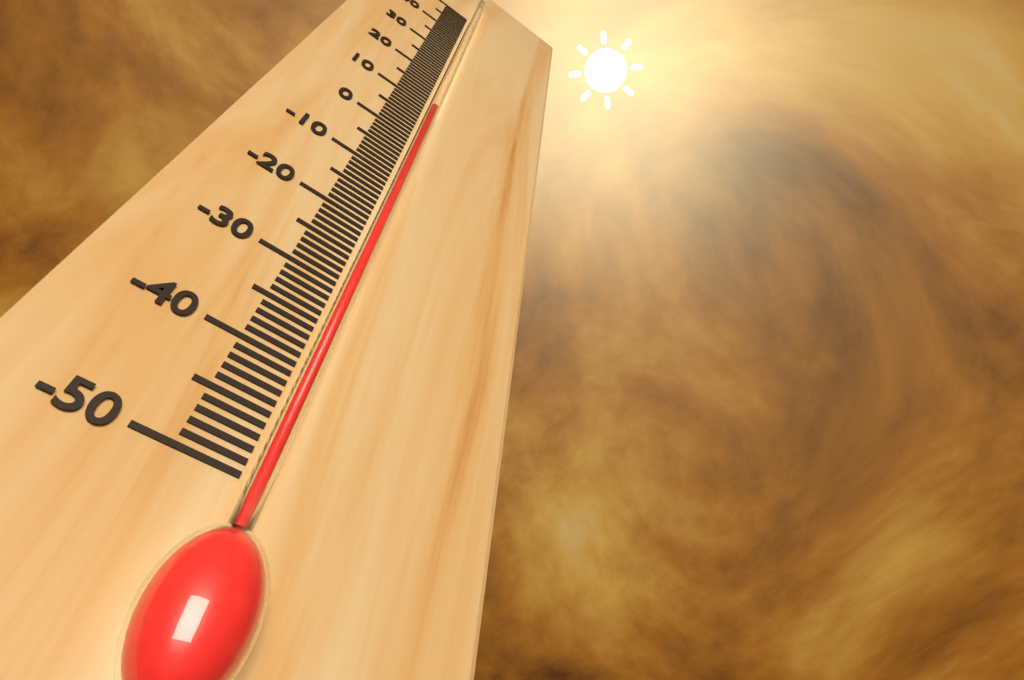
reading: 9 °C
